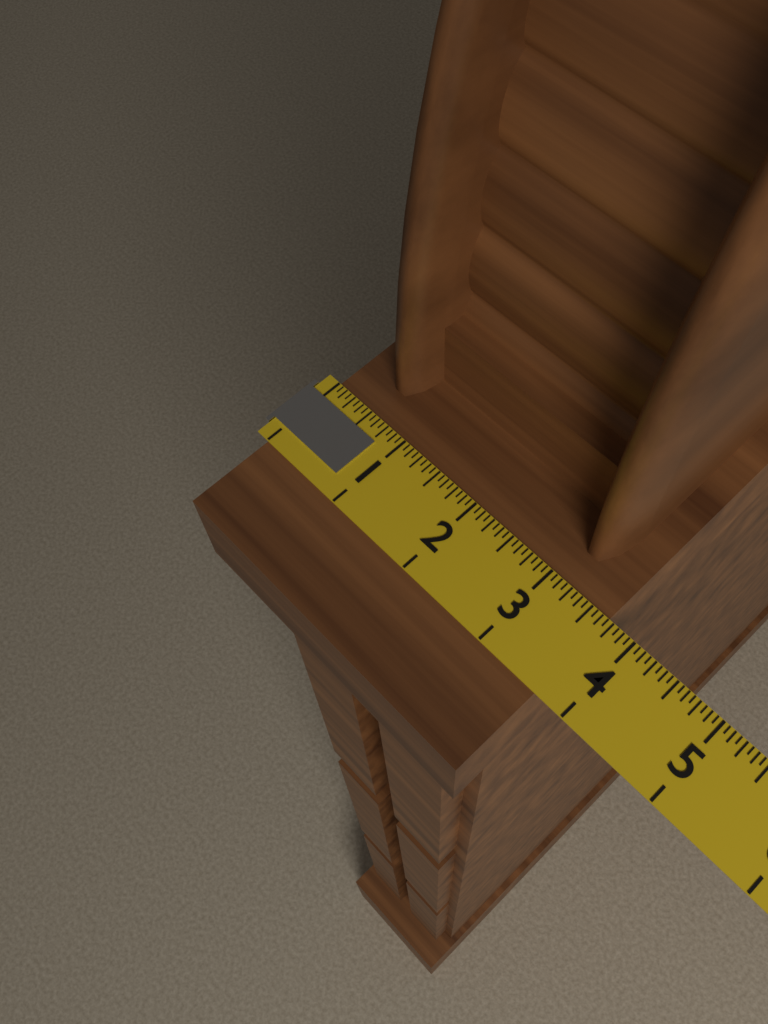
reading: 3.6875 (no unit)
